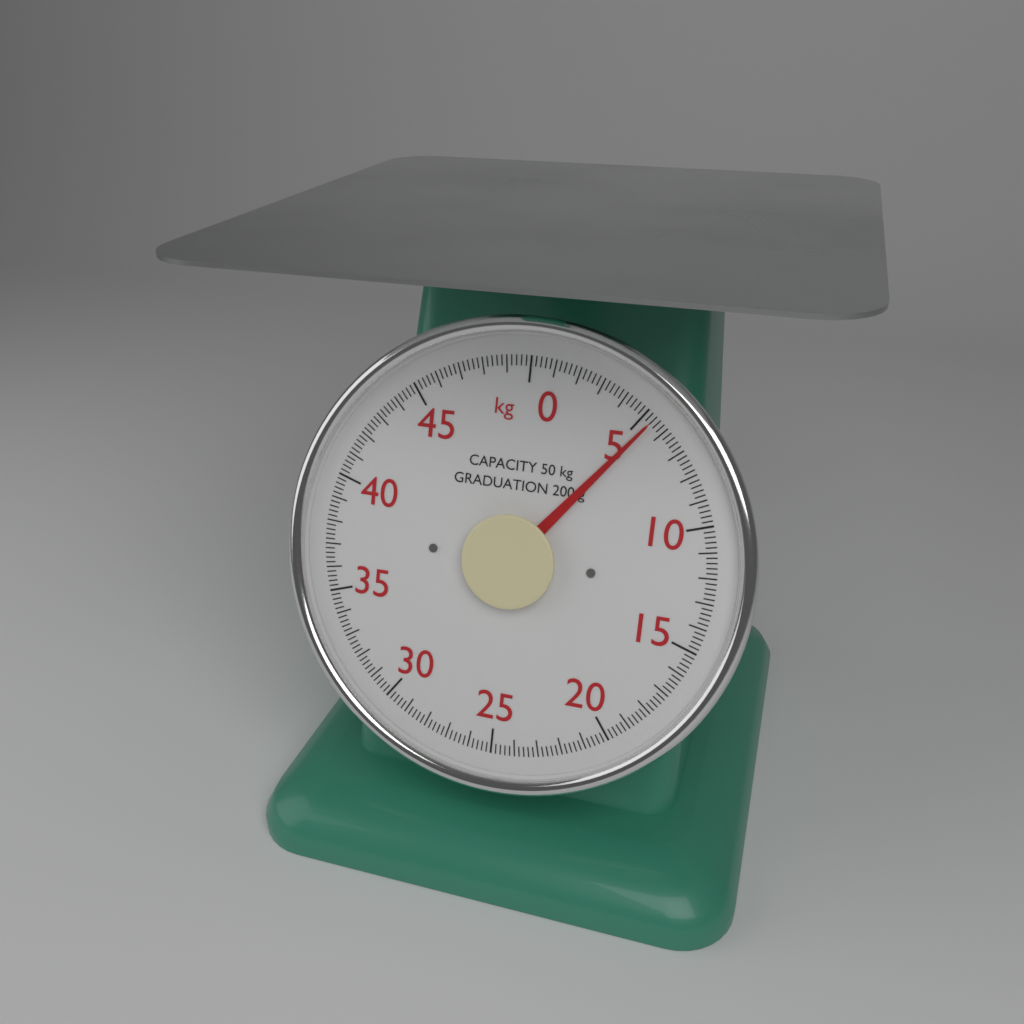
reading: 5.4 kg
